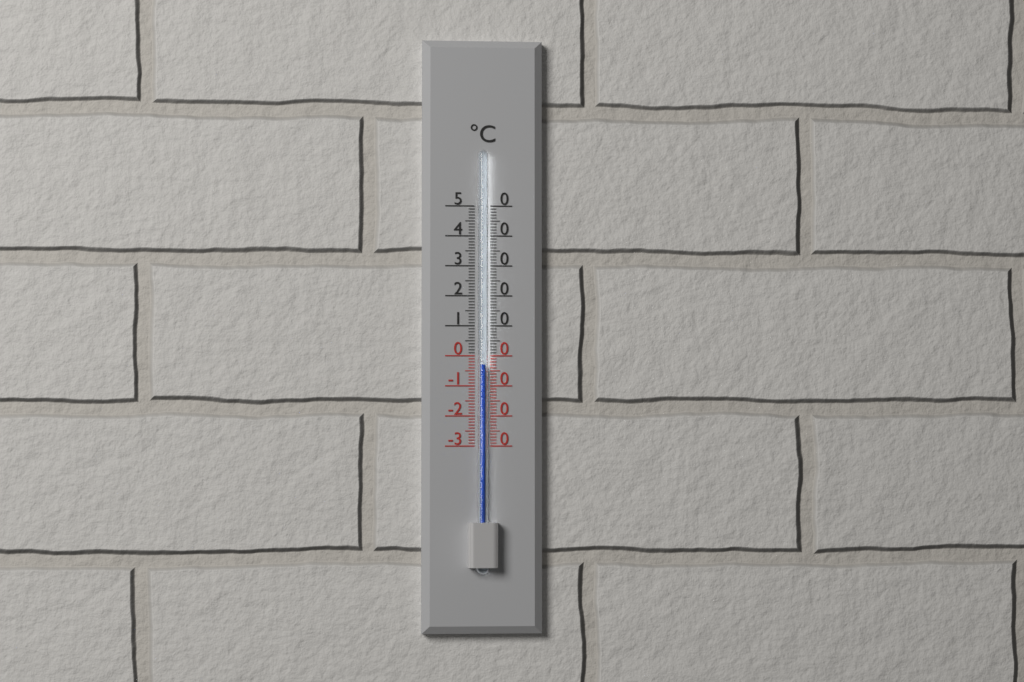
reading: -3 °C
